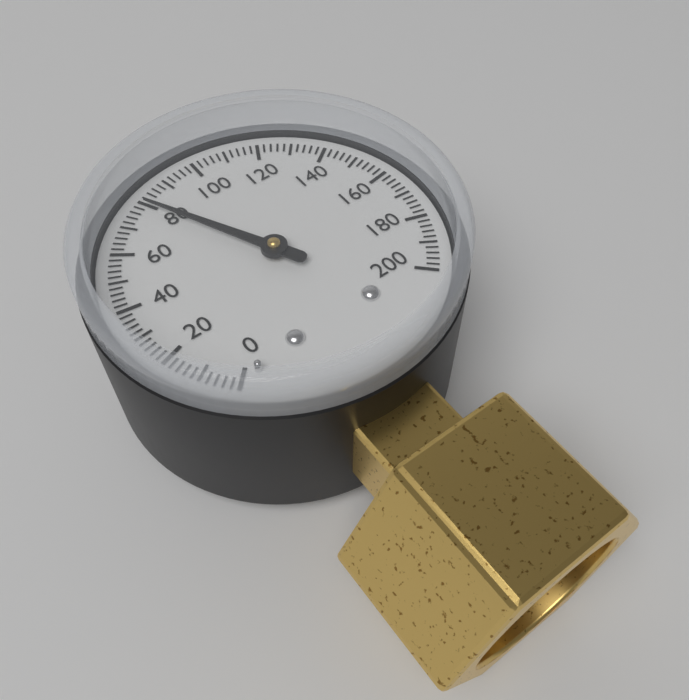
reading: 80 (no unit)
